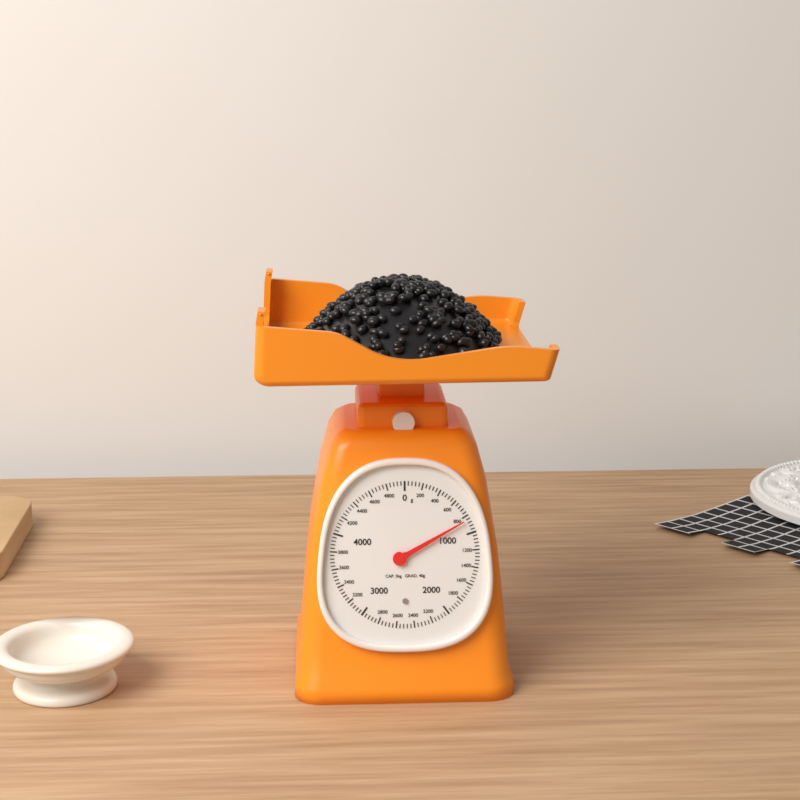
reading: 840 g
